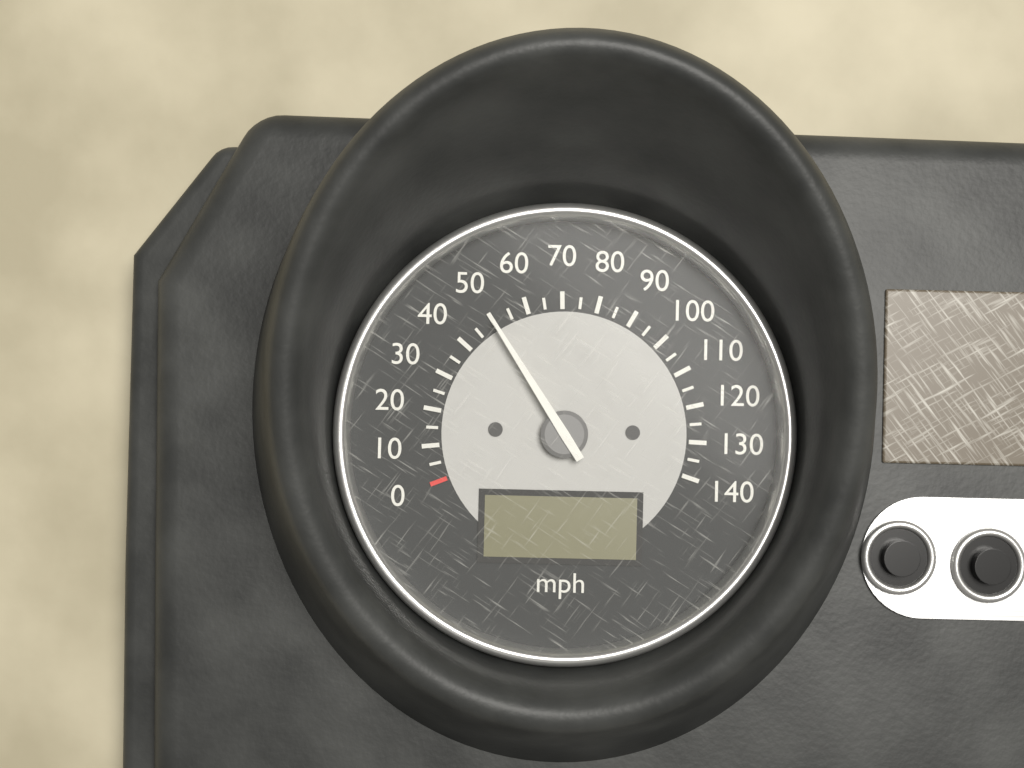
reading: 50 mph
